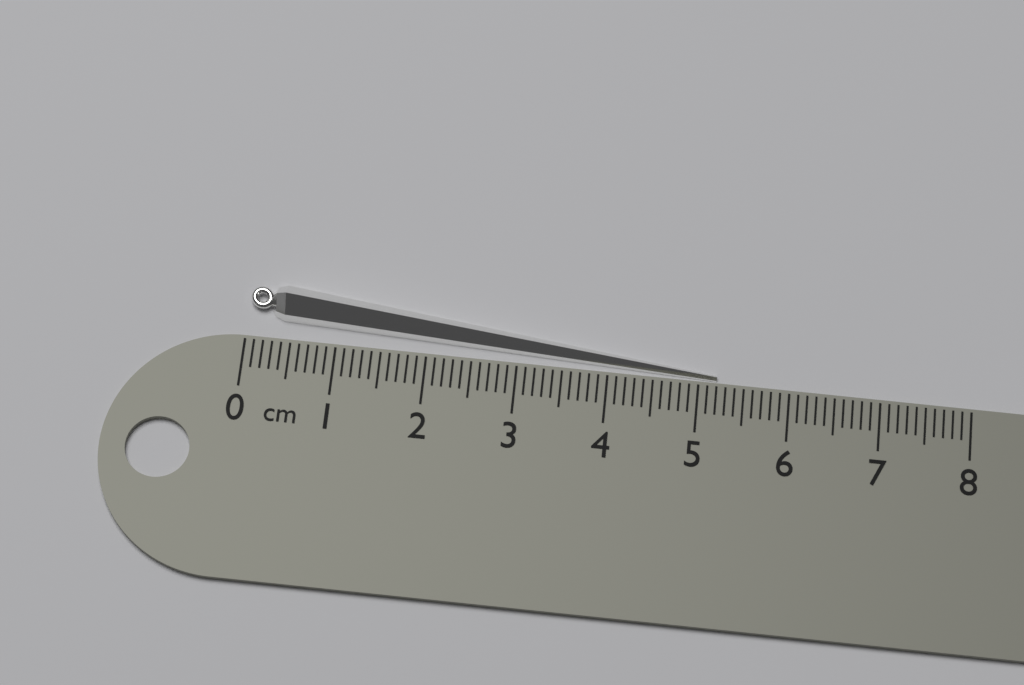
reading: 5.2 cm
